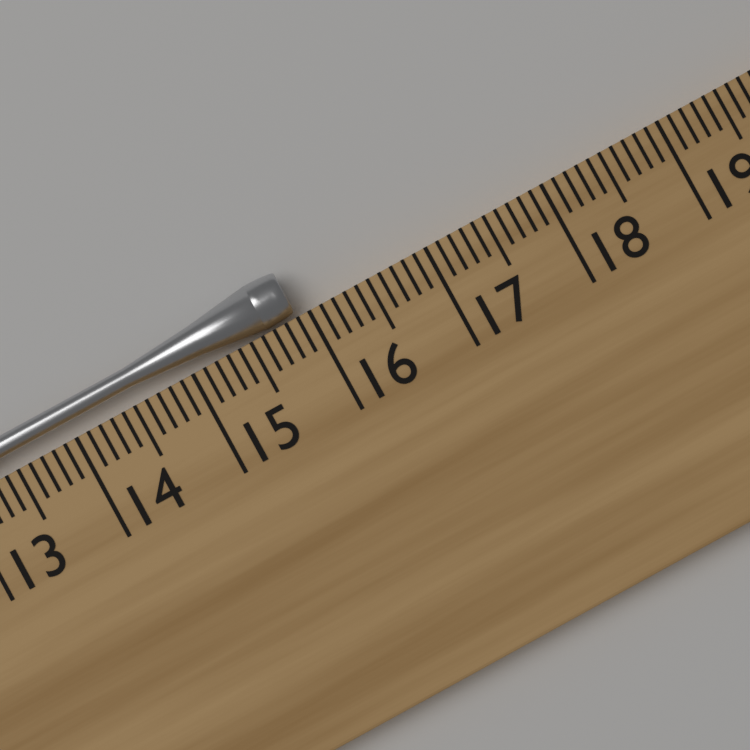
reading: 15.9 cm
